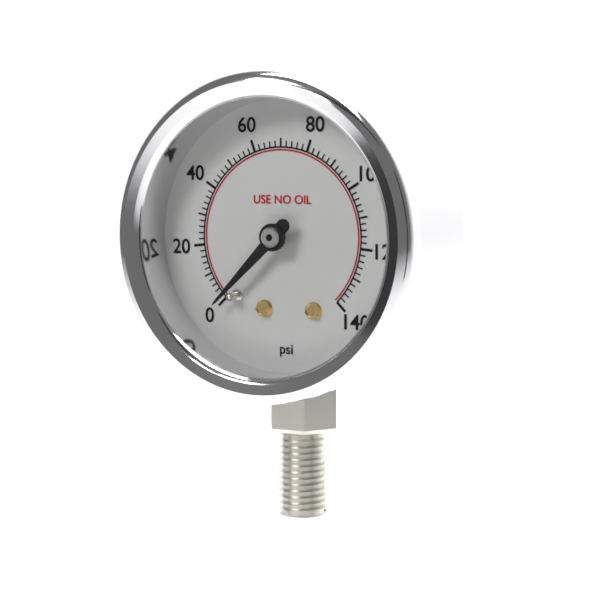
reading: 0 psi
